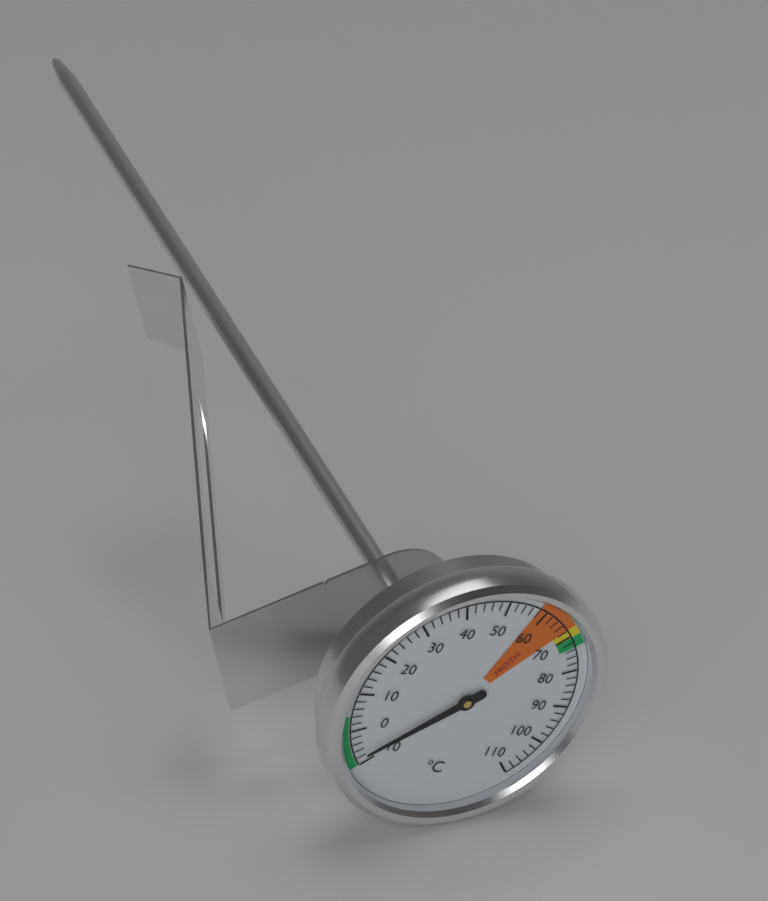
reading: -8 °C
